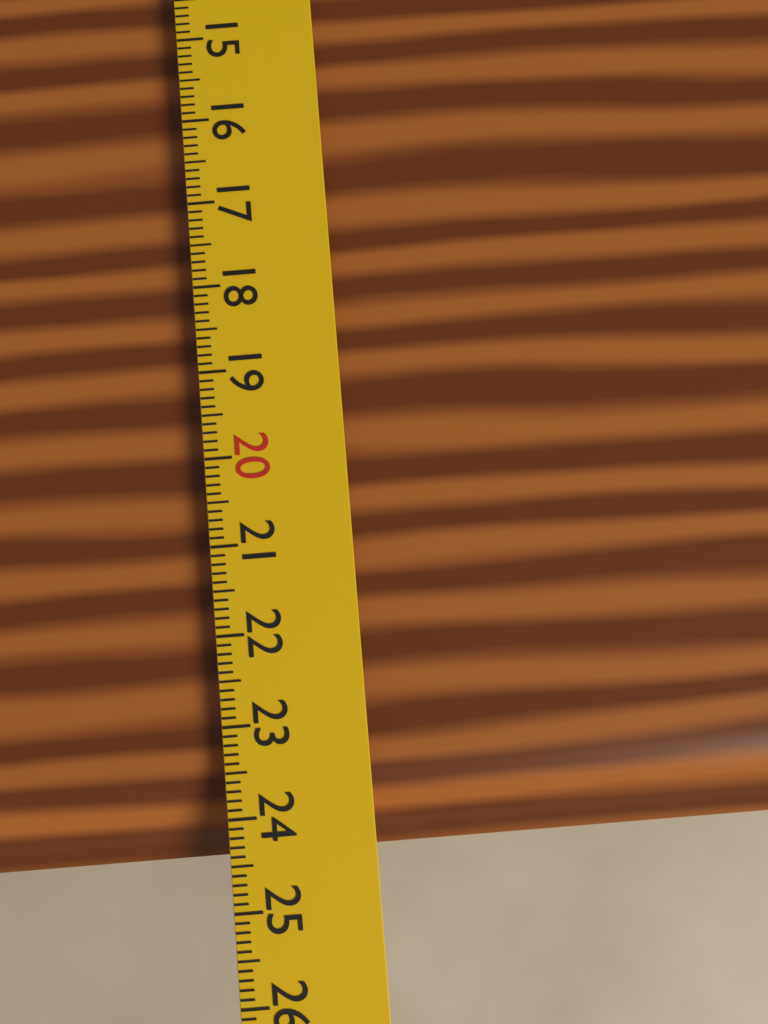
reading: 24.5 cm
